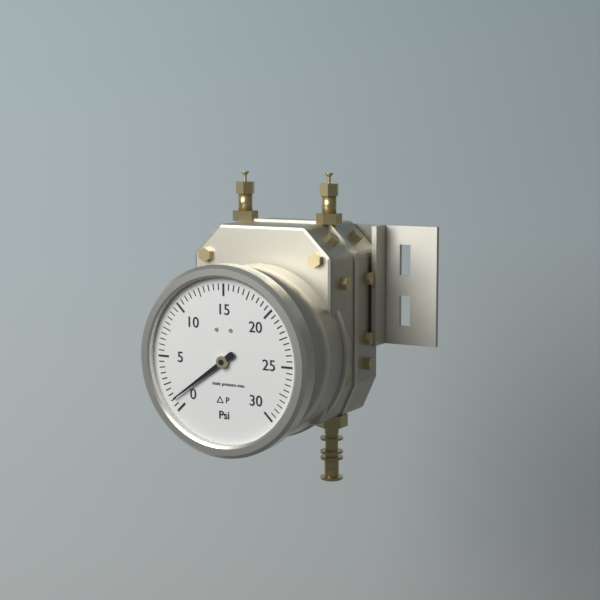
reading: 1.0 psi
